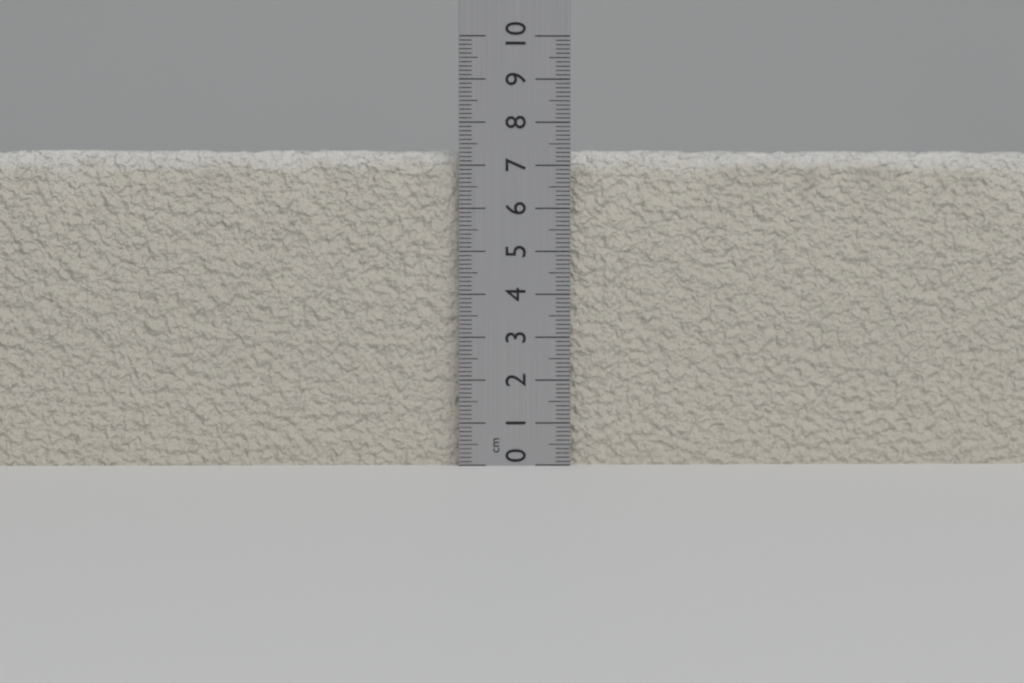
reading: 7.4 cm
